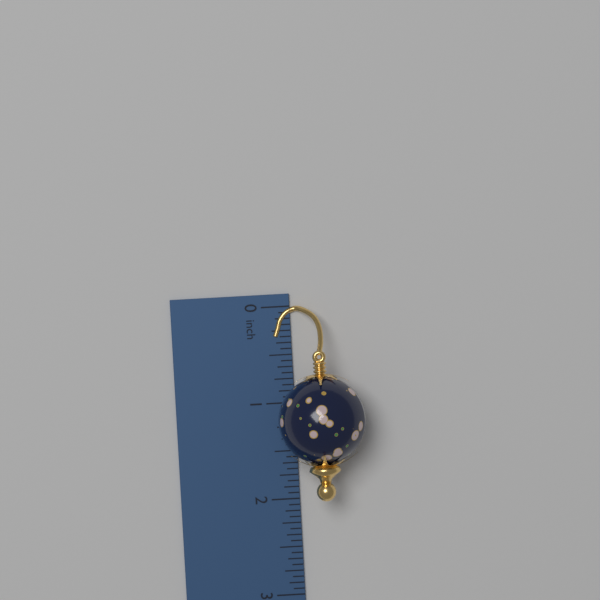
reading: 2.0000 inch
